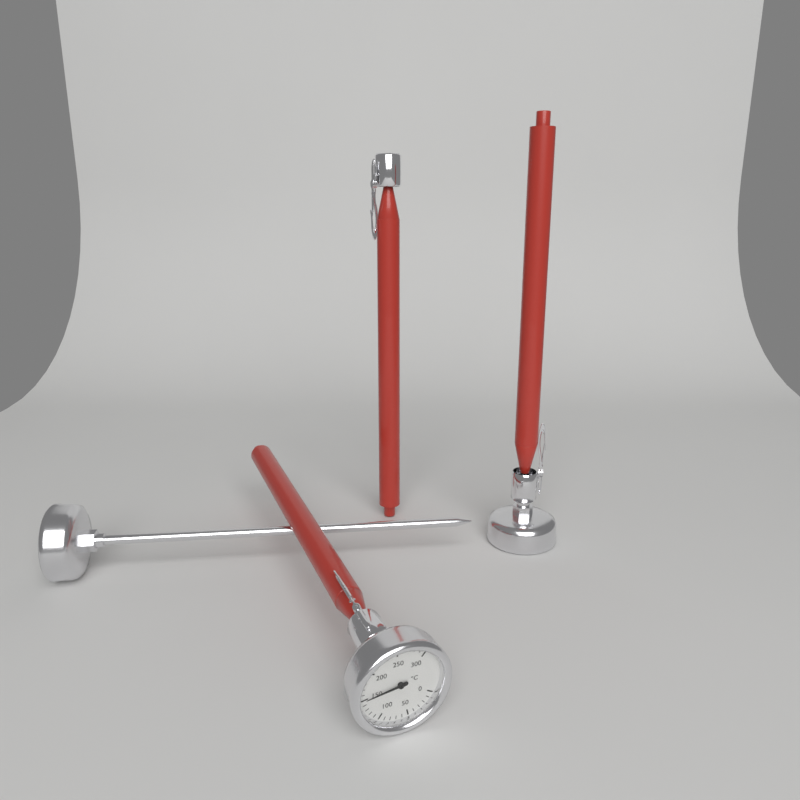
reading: 150 °C
